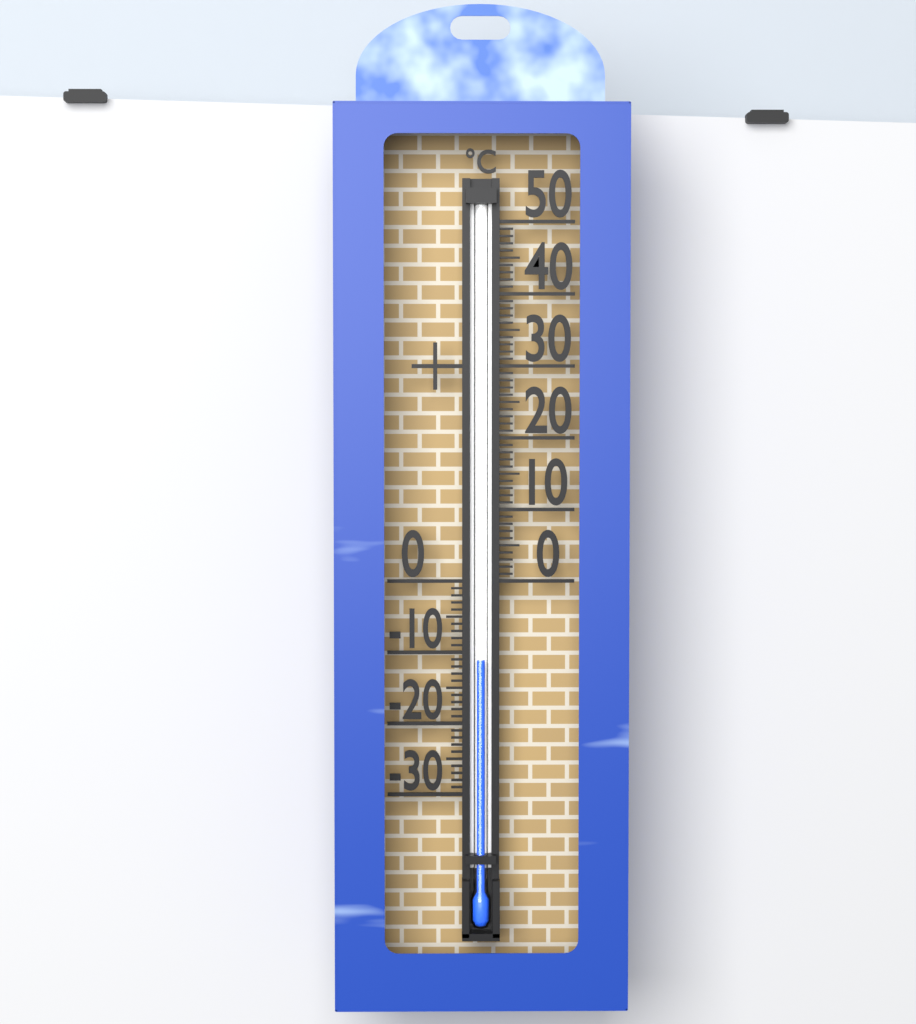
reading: -11 °C
